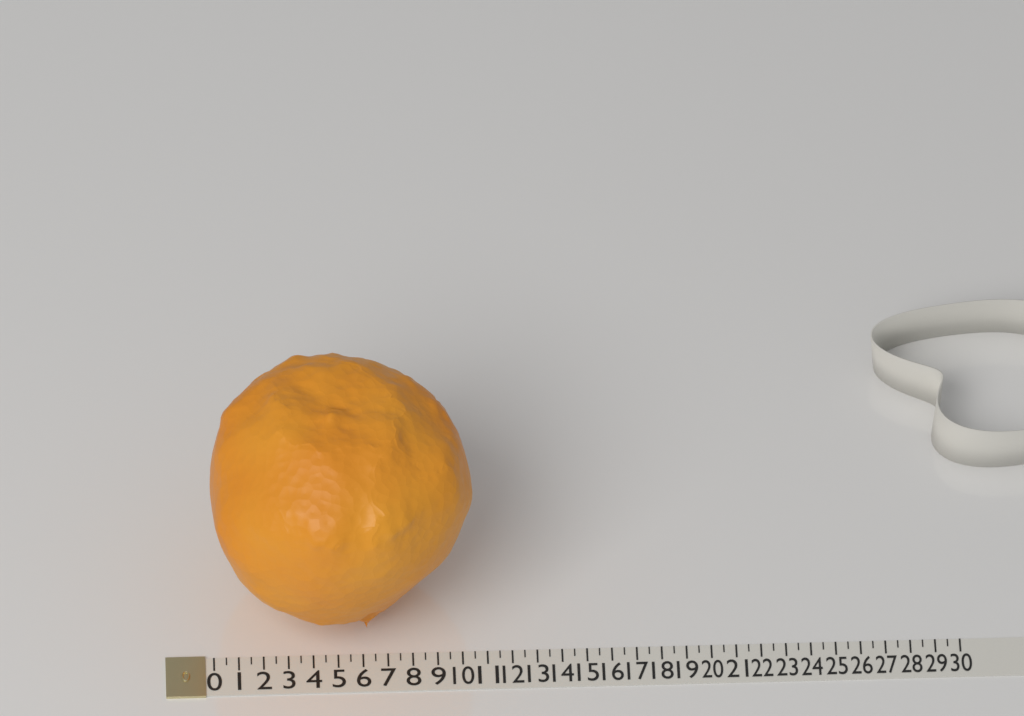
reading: 10.5 (no unit)
